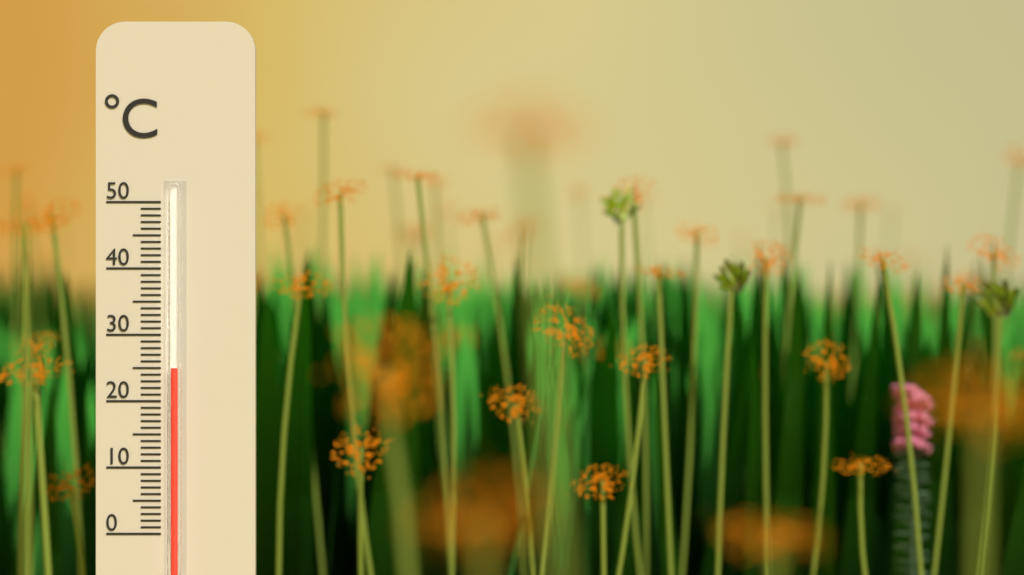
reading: 25 °C
